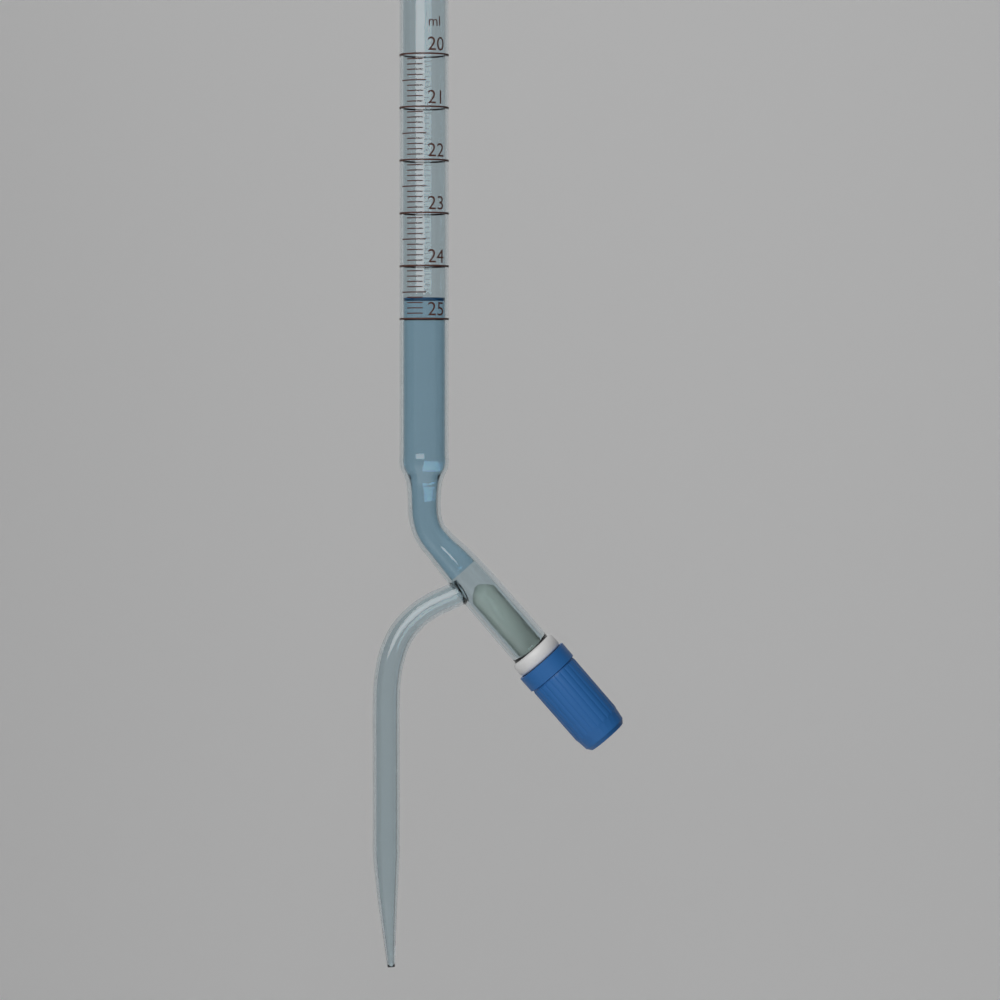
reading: 24.6 ml
